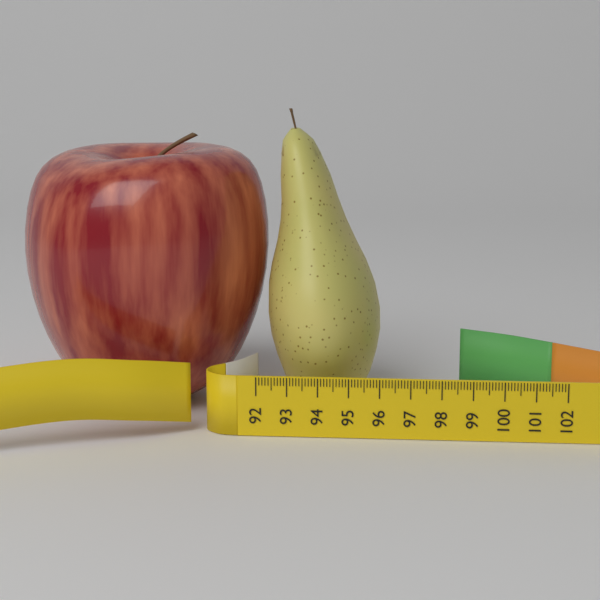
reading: 95.9 (no unit)
